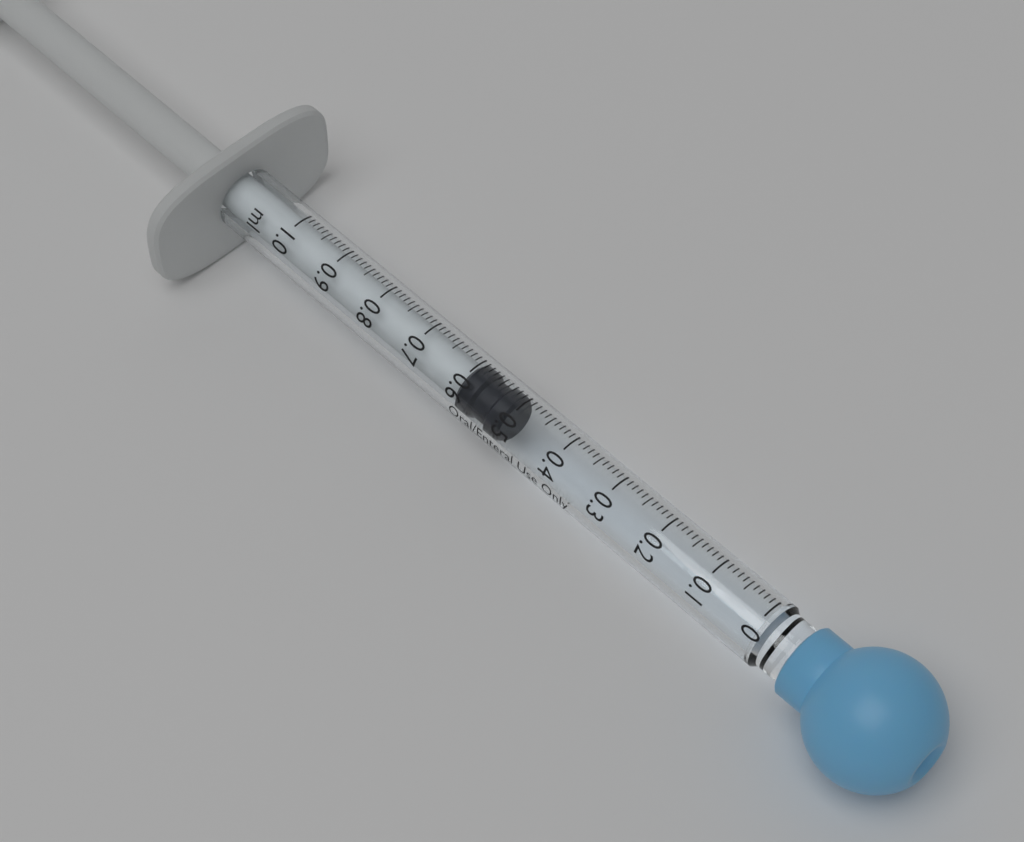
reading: 0.51 ml
